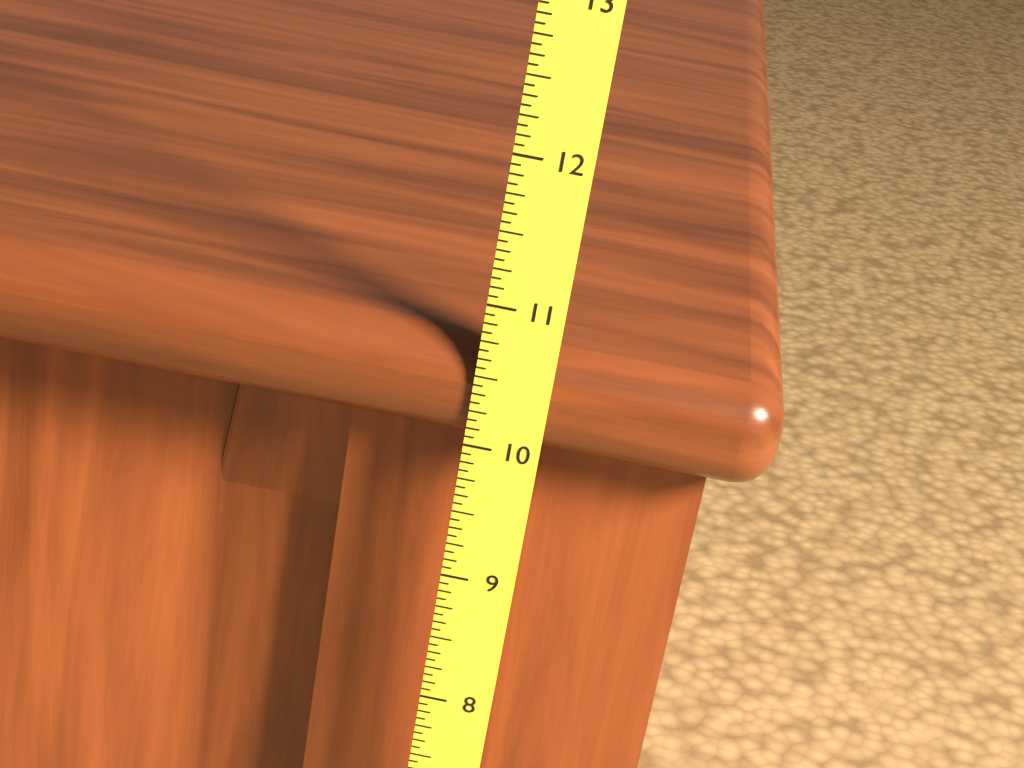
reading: 10.6875 (no unit)
